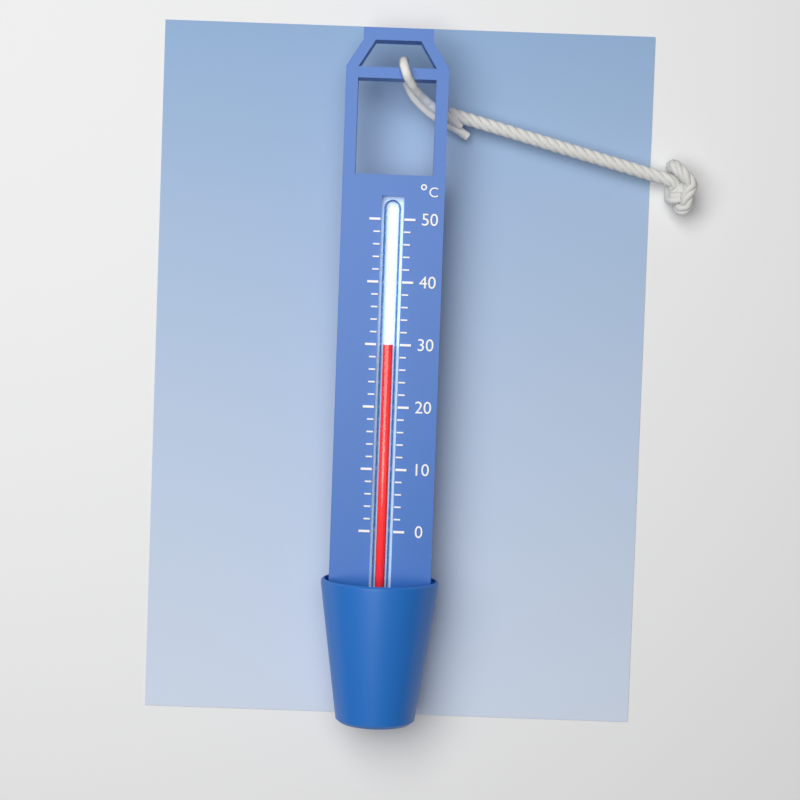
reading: 30 °C
